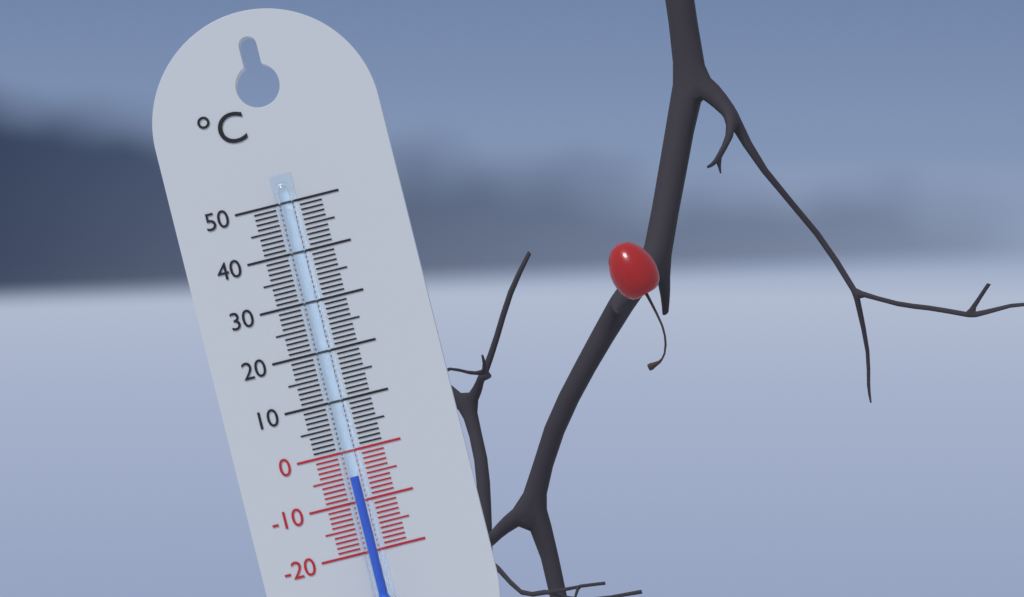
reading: -5 °C
